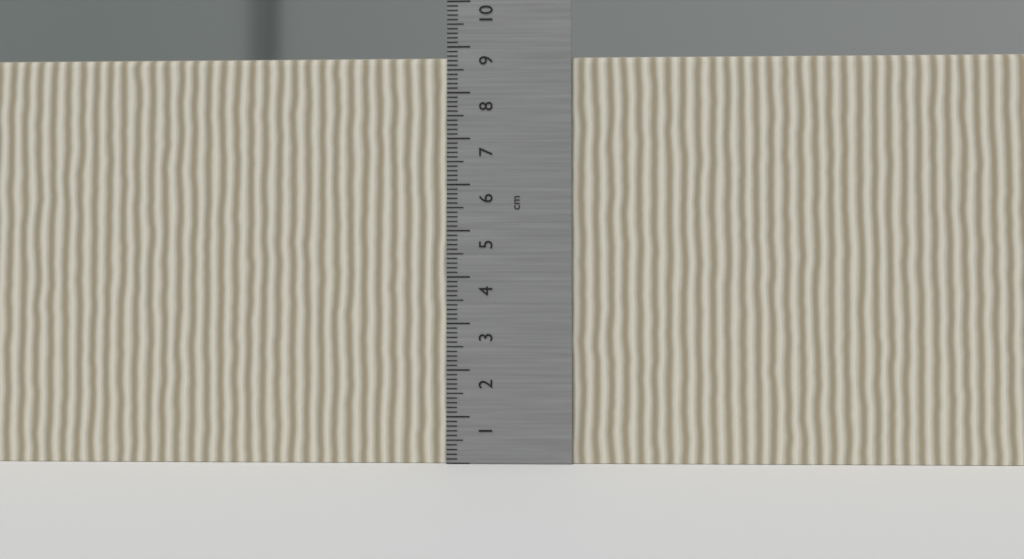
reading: 8.8 cm
